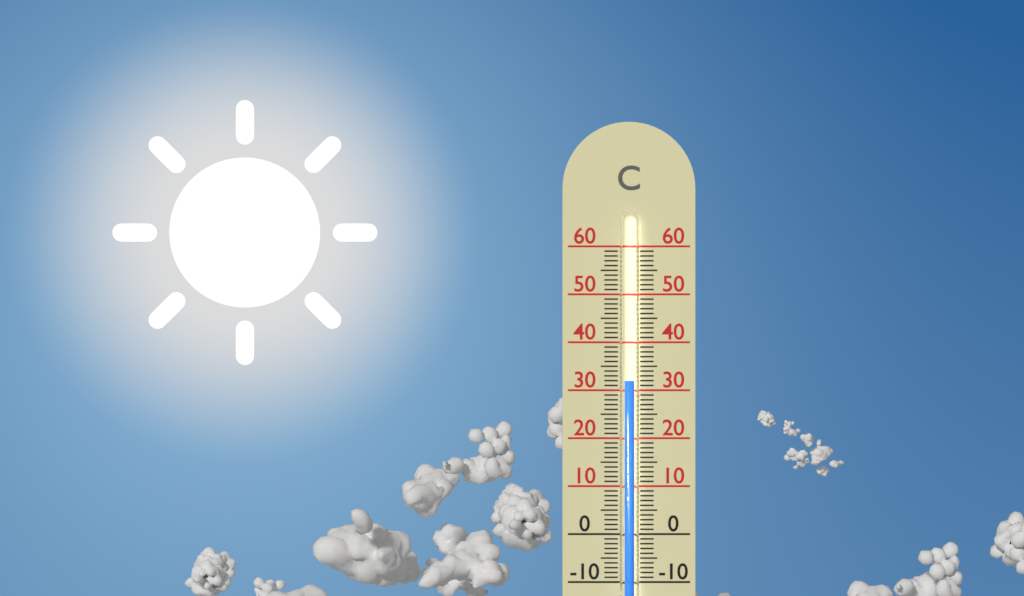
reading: 32 °C
